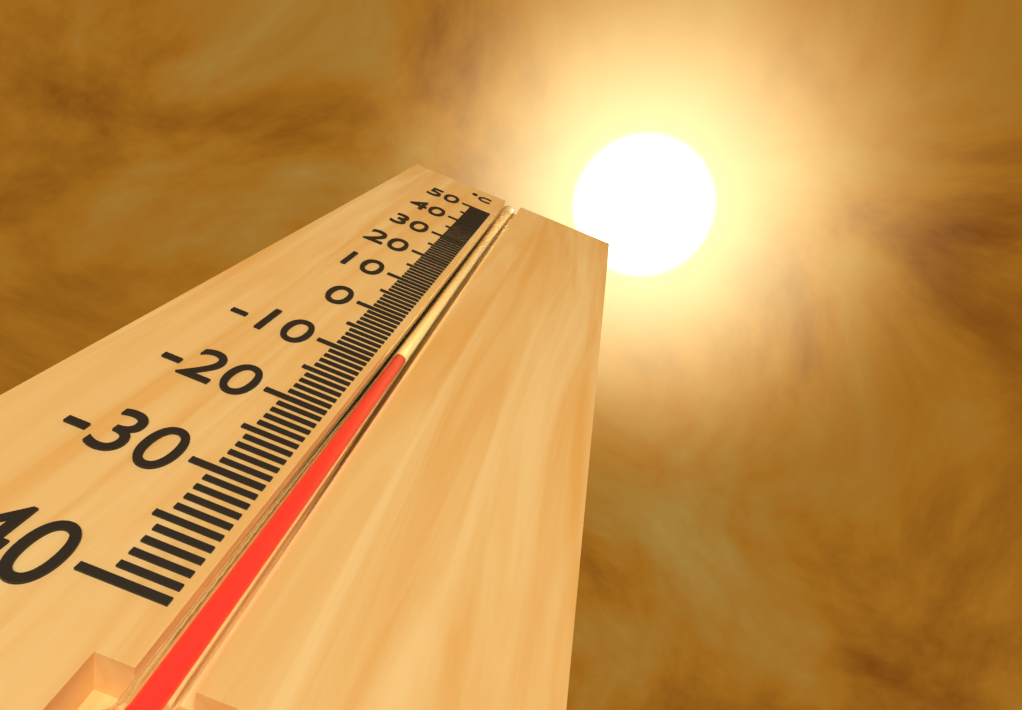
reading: -8 °C
